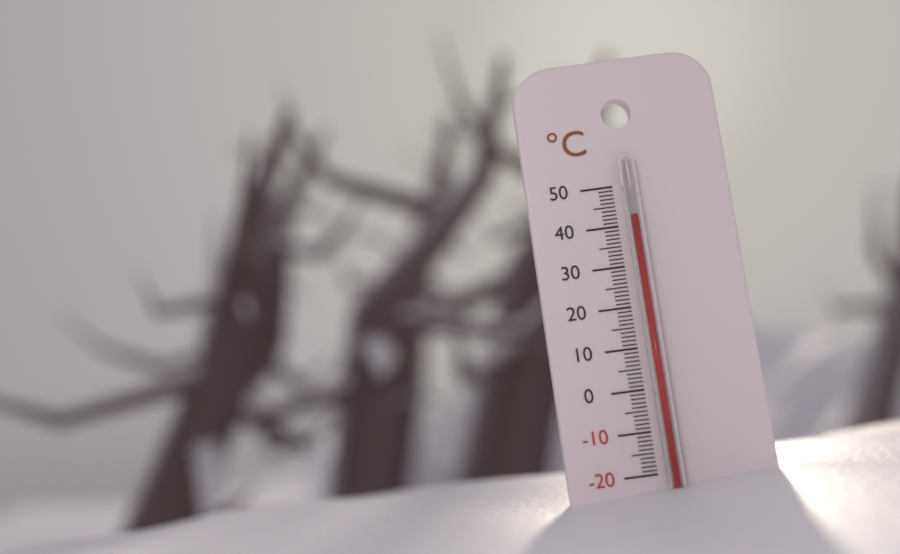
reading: 42 °C
